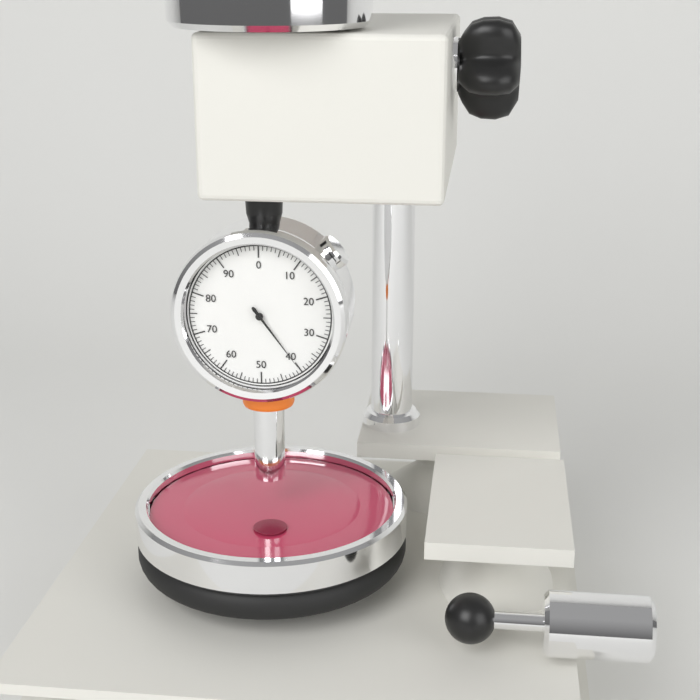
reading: 40 (no unit)
